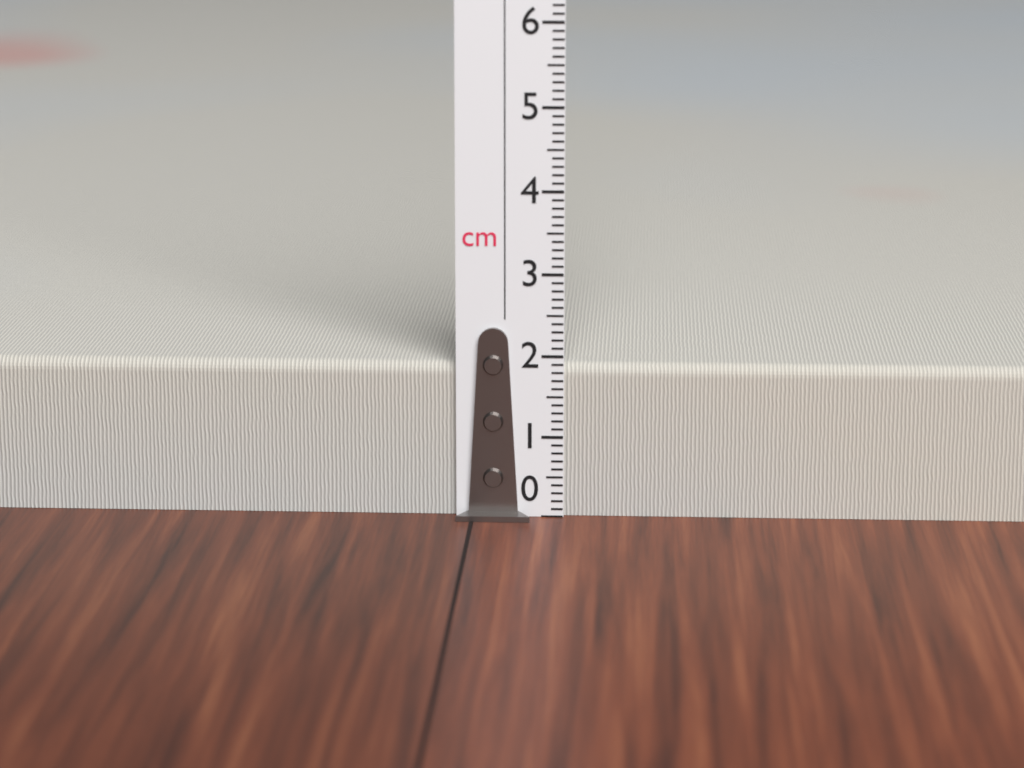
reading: 1.9 cm
